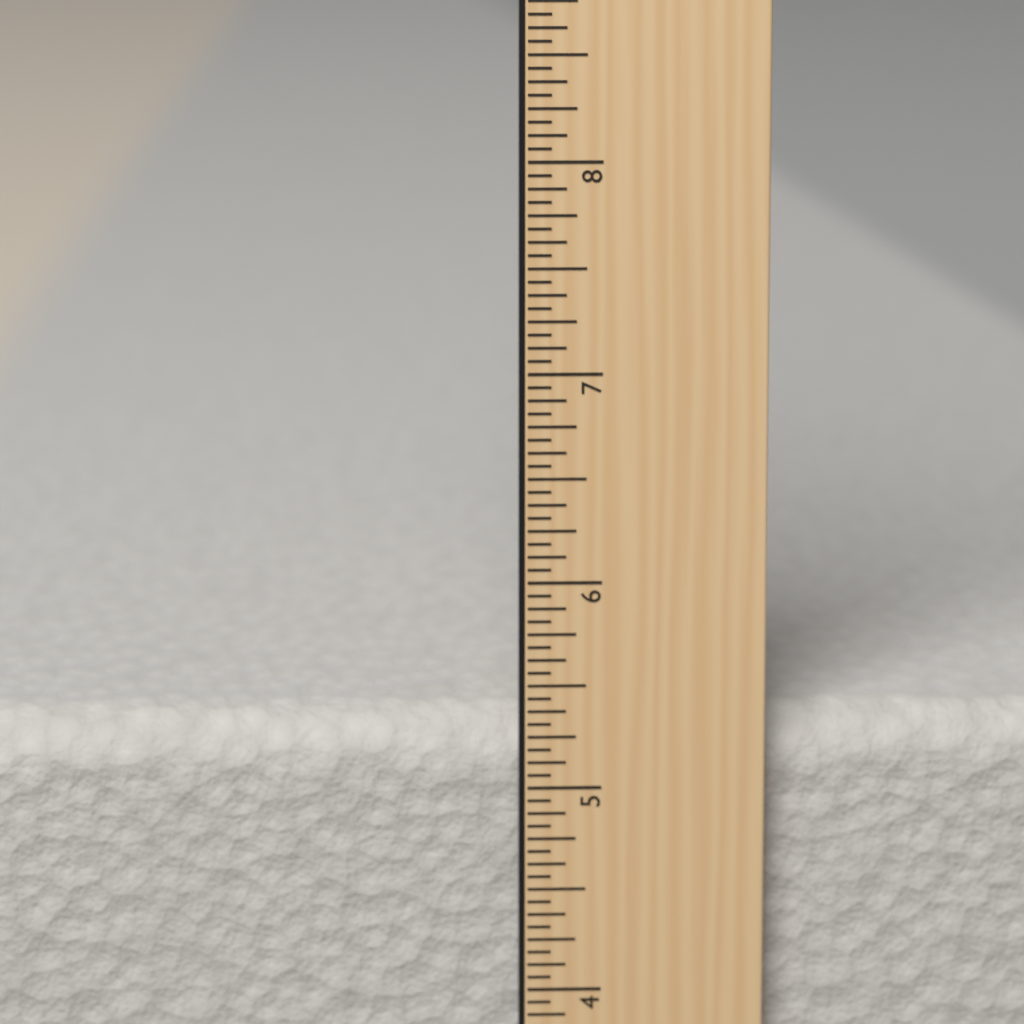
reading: 5.3125 in
